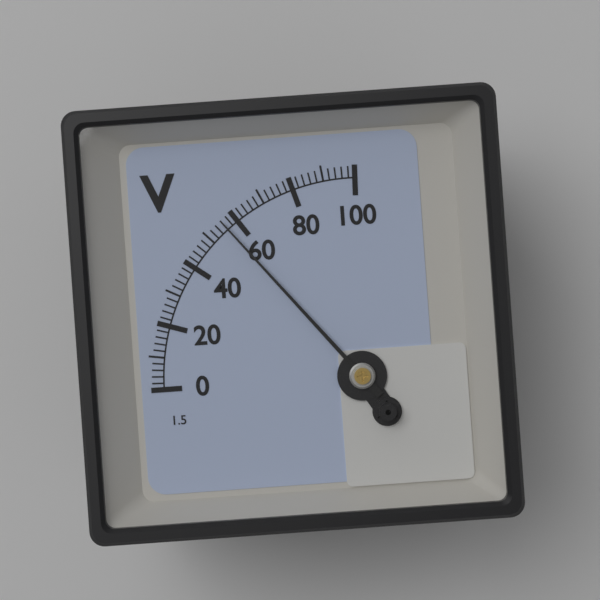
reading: 56 V
